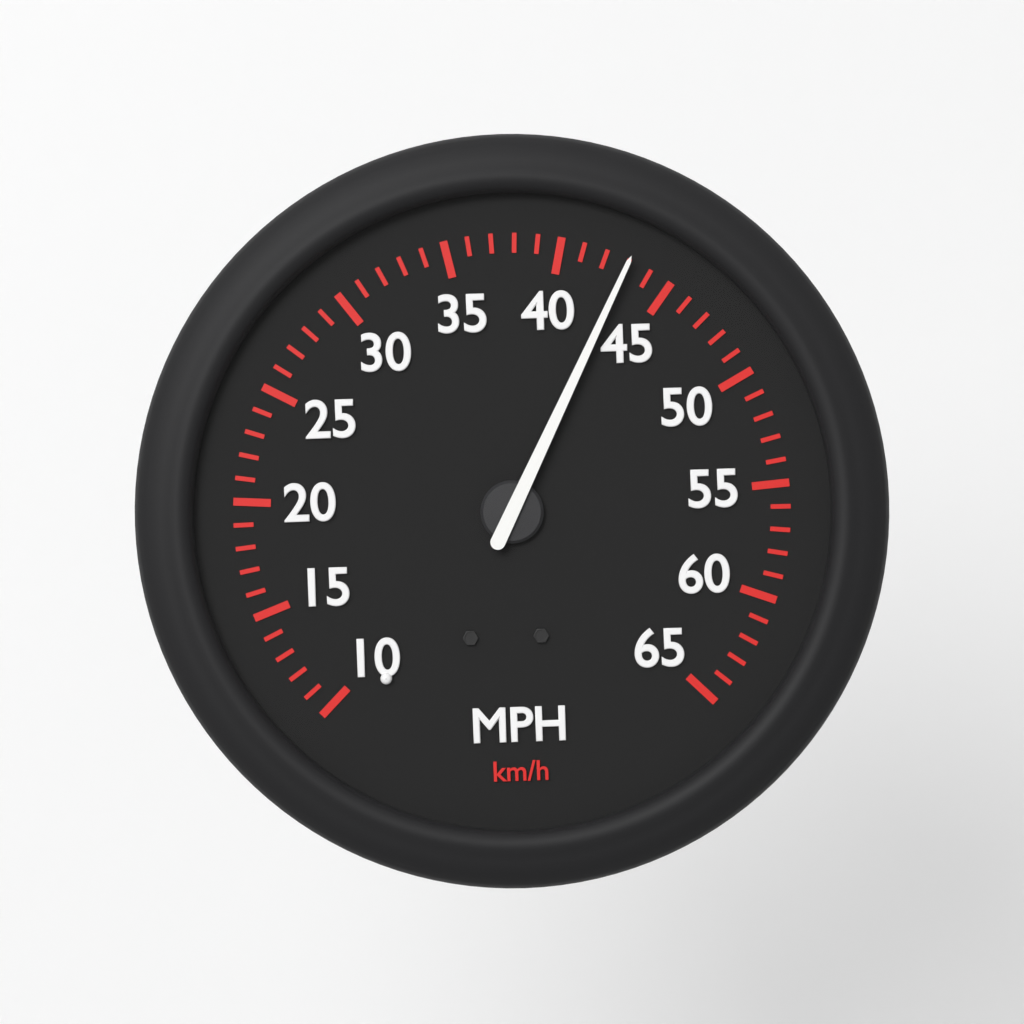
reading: 43 mph
